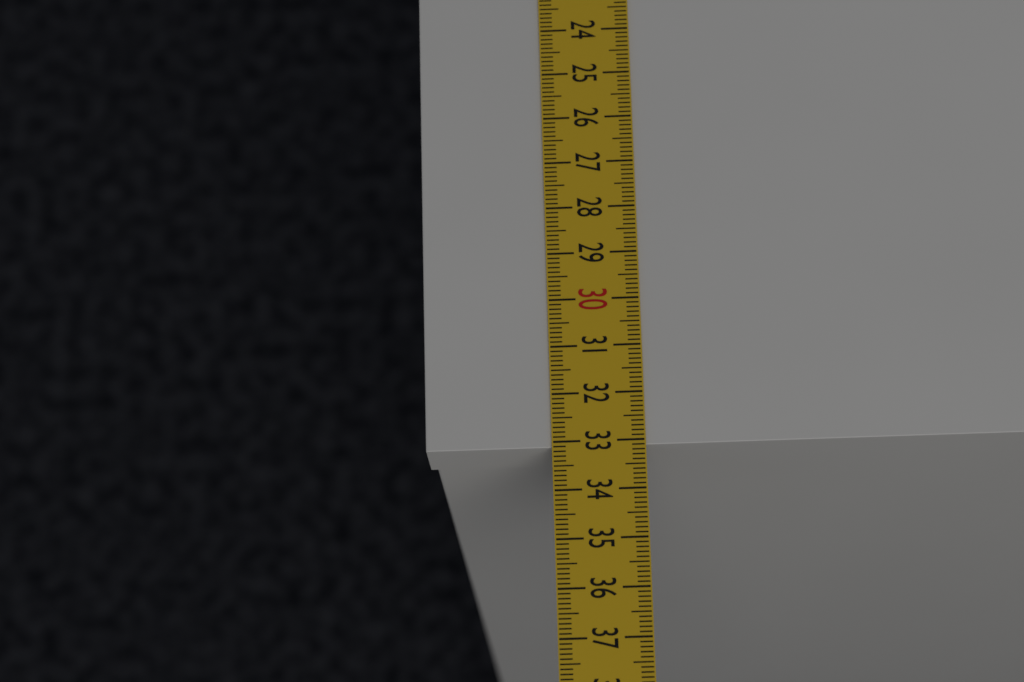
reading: 33.1 cm
